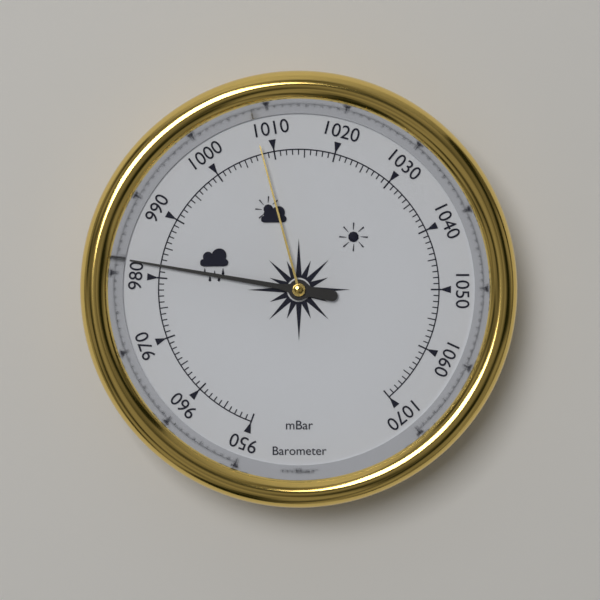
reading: 982 mbar
